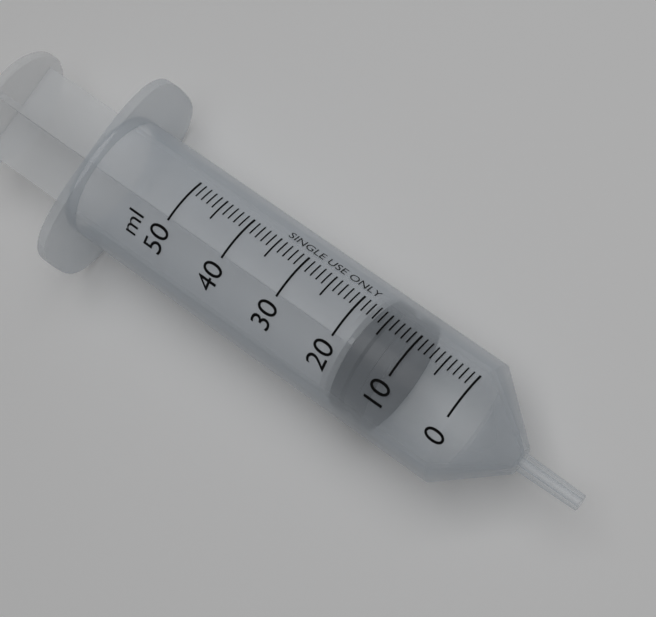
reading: 11 ml
